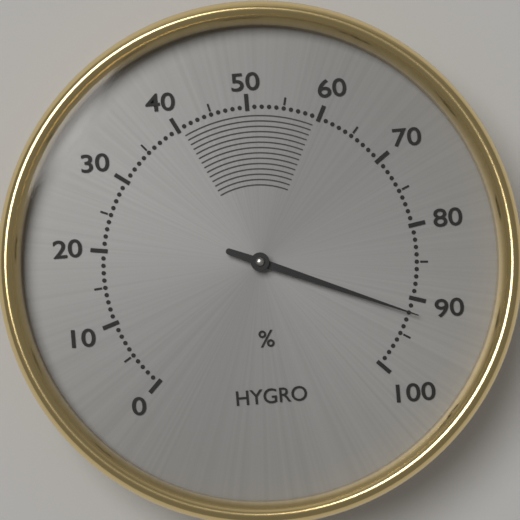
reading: 92 %
